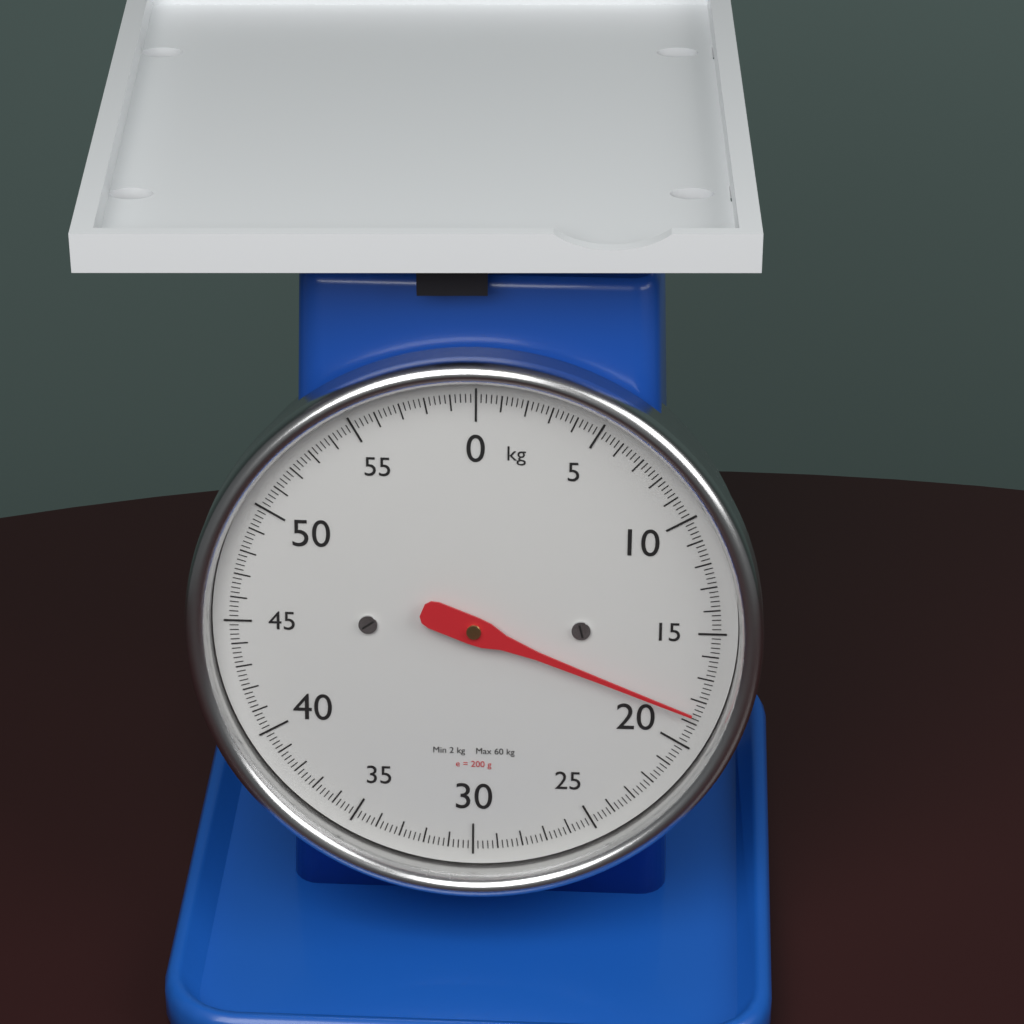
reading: 18.6 kg
